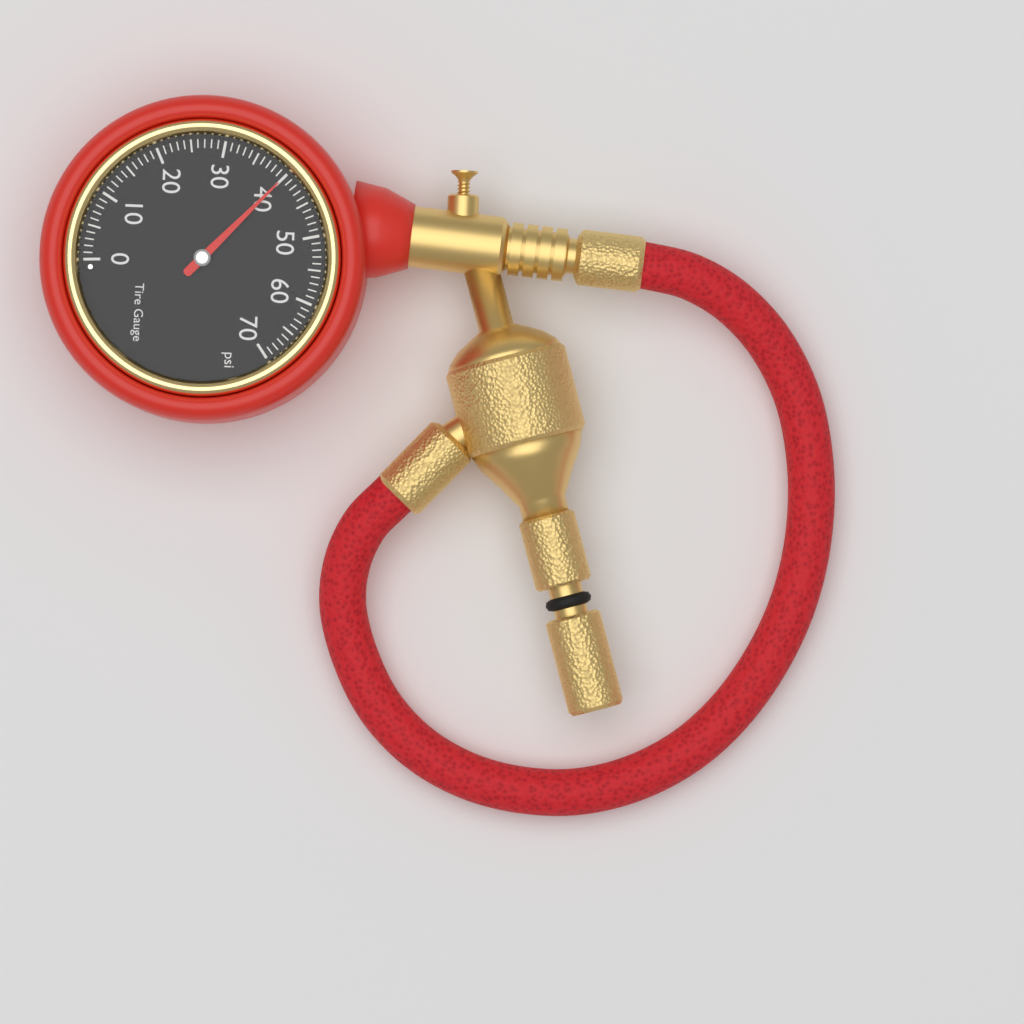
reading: 40 psi
